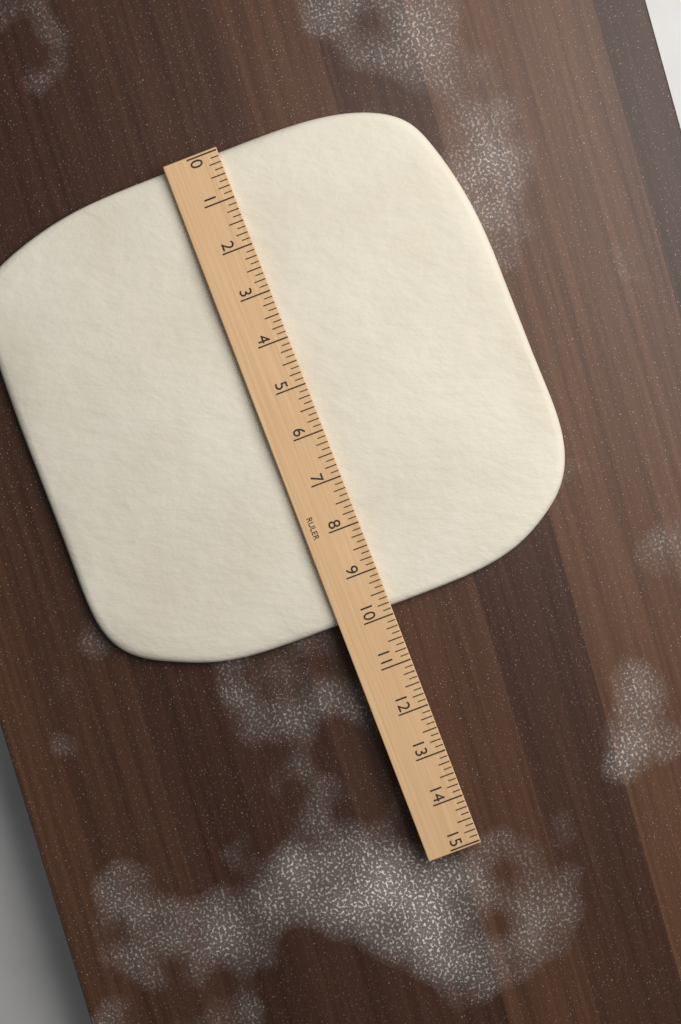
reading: 9.875 (no unit)
